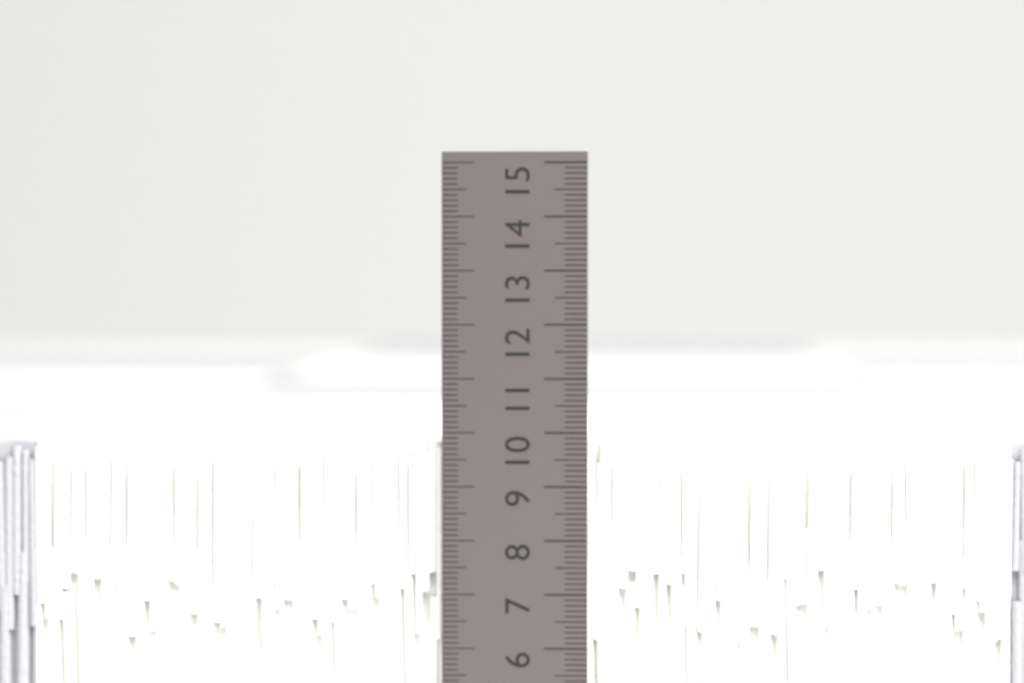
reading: 9.8 cm
